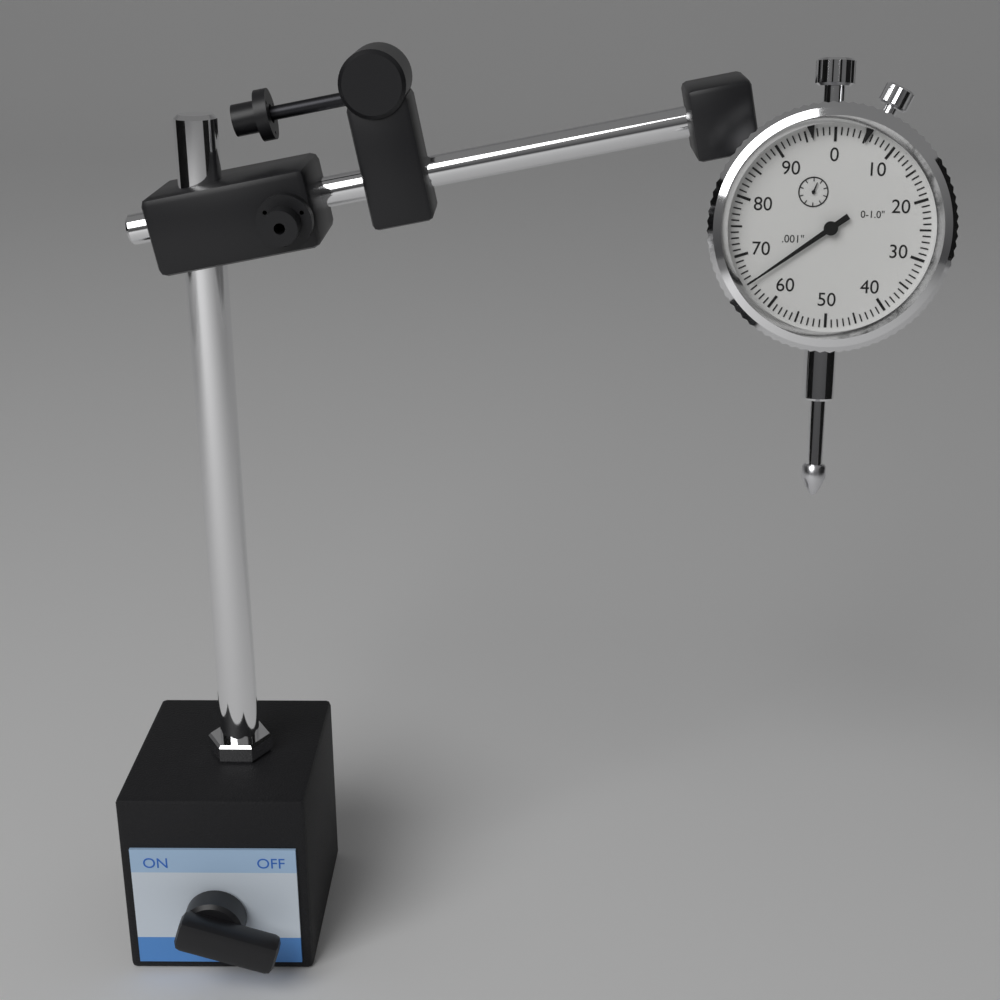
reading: 0.065 in
